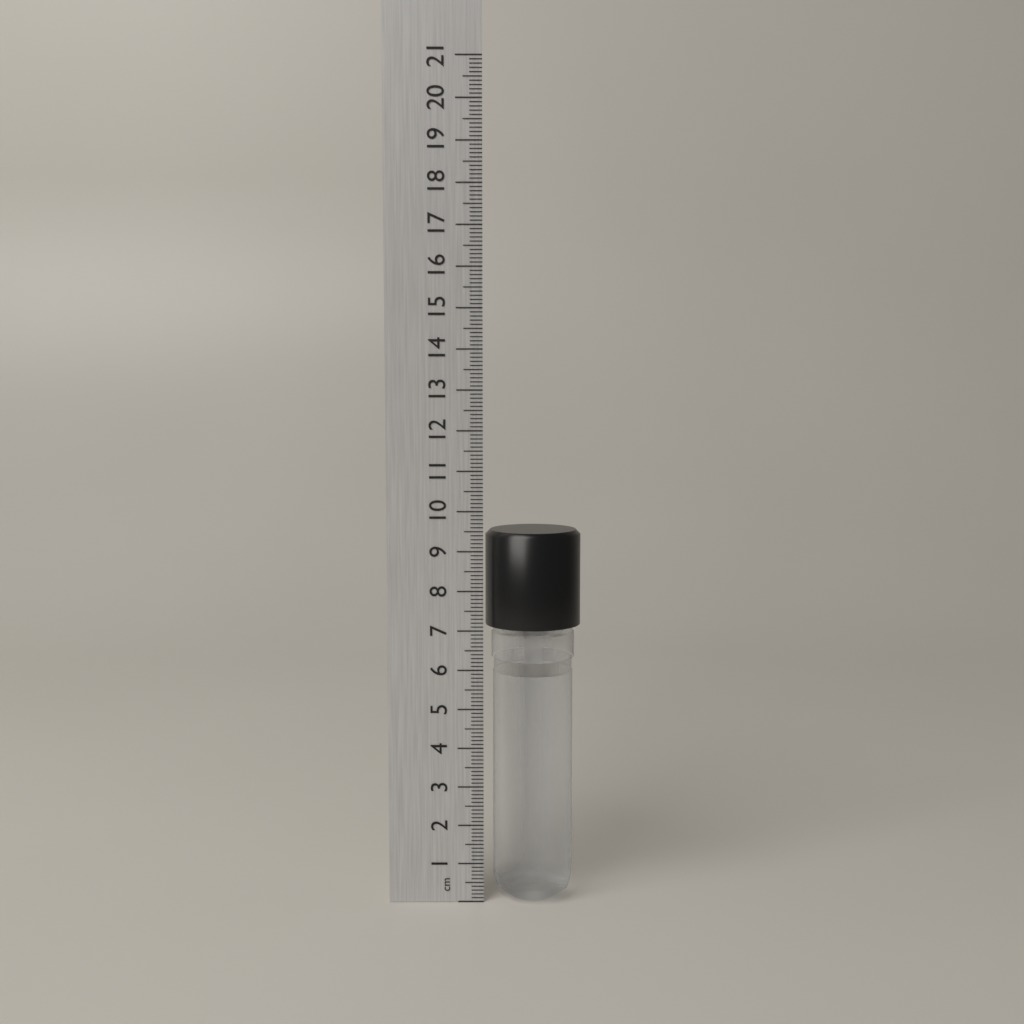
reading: 9.5 cm
